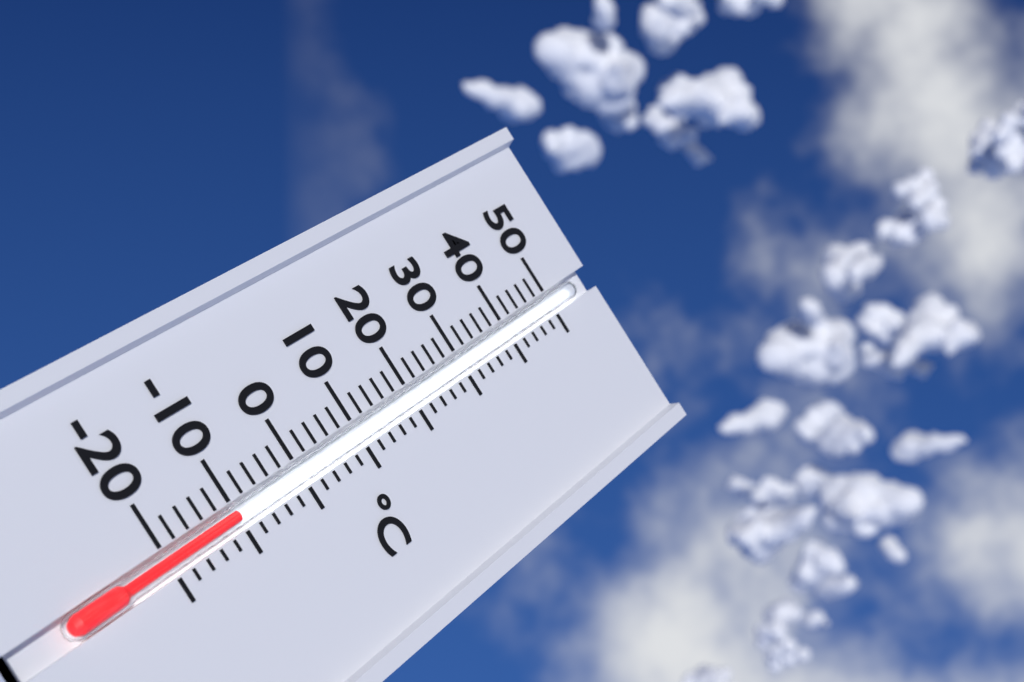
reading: -10 °C
